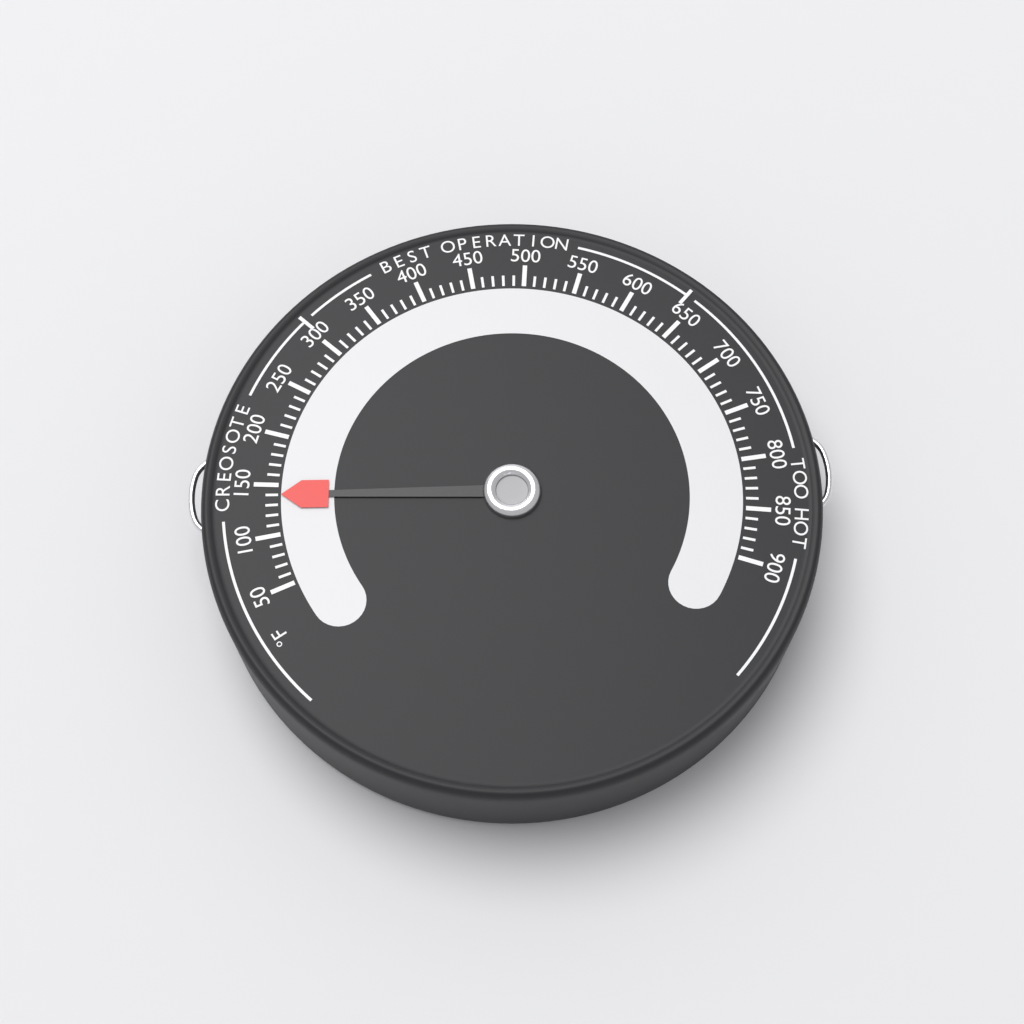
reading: 140 °F
